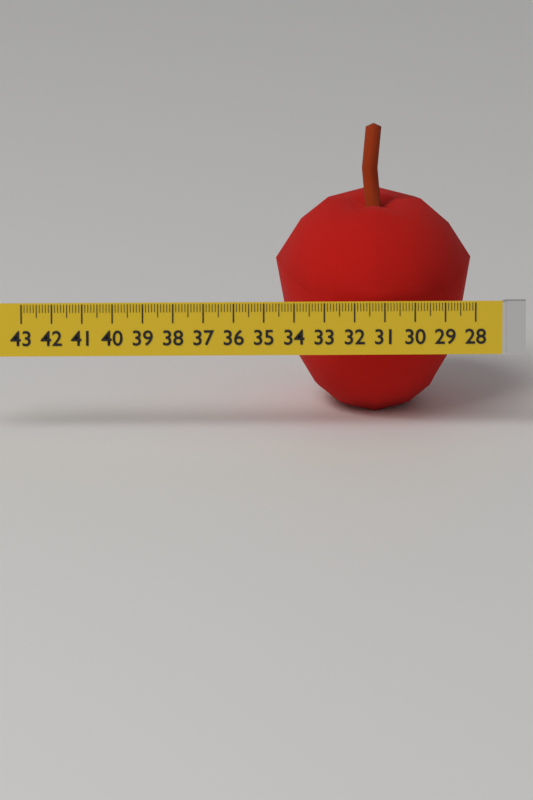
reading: 34.5 (no unit)
